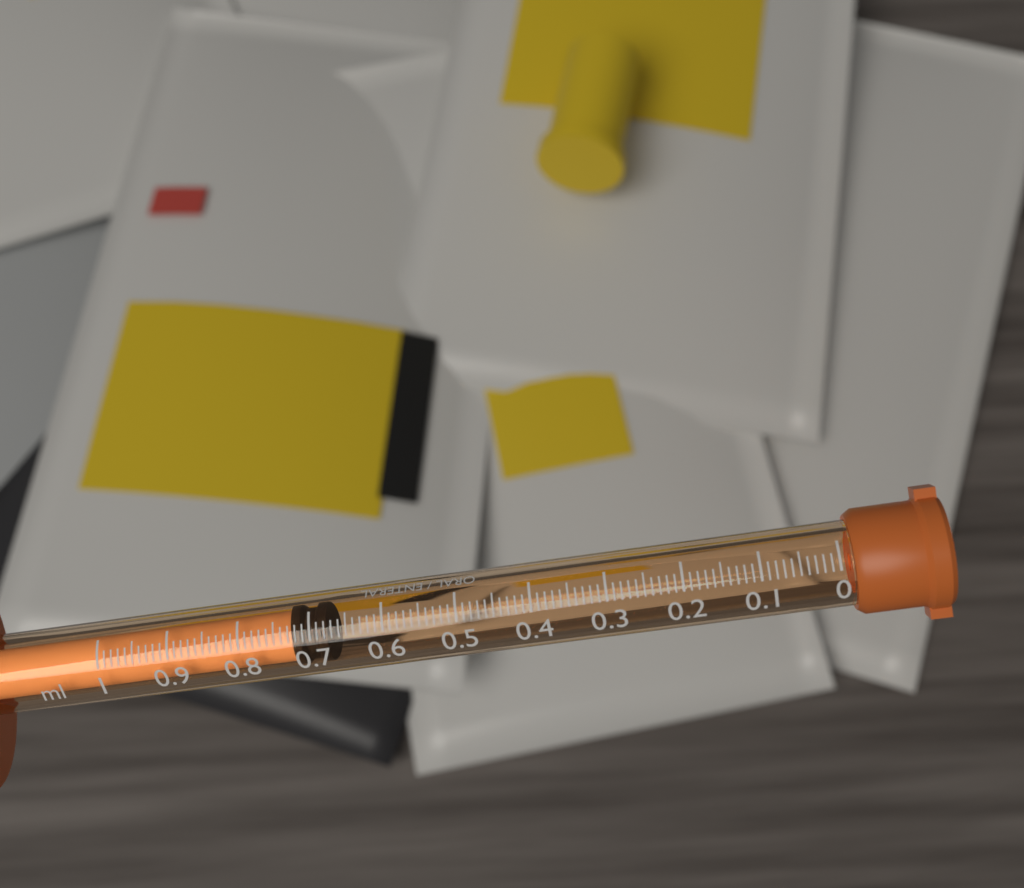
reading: 0.68 ml
